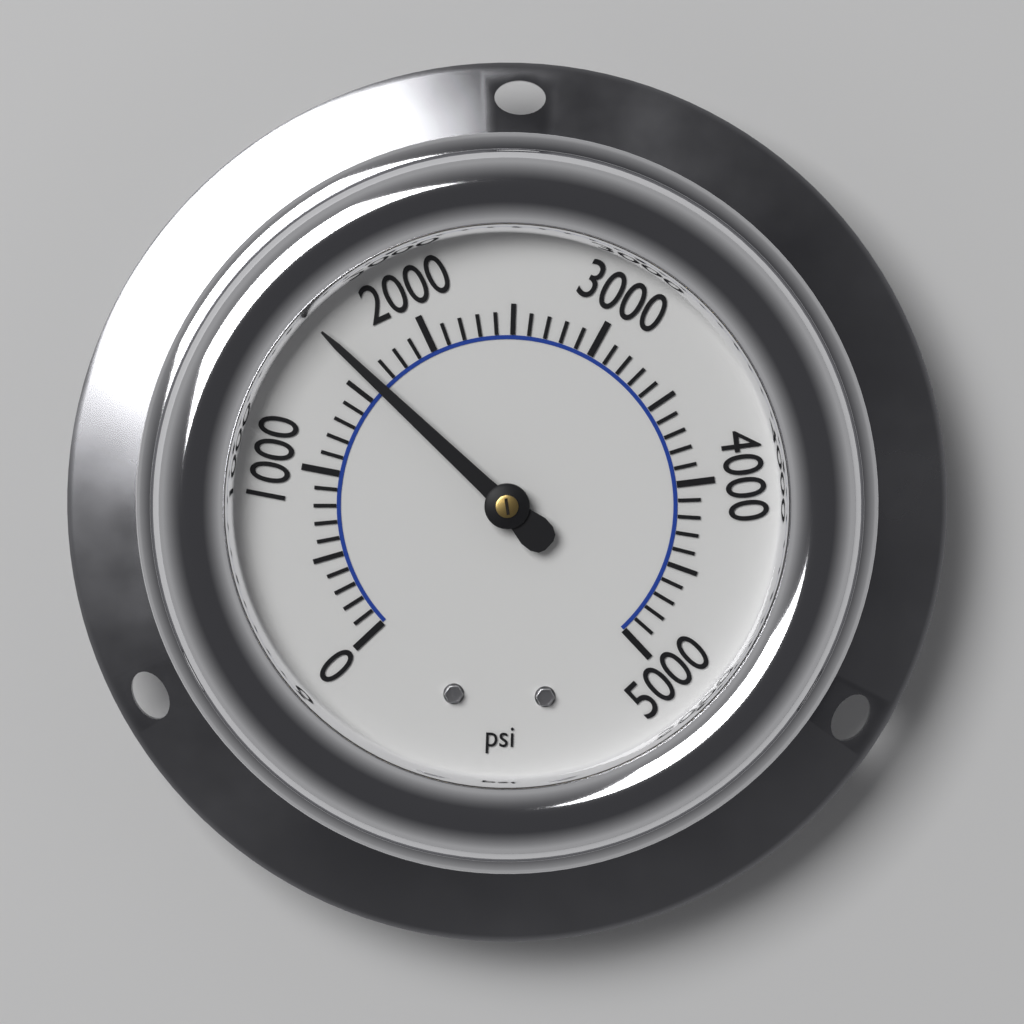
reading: 1600 psi
